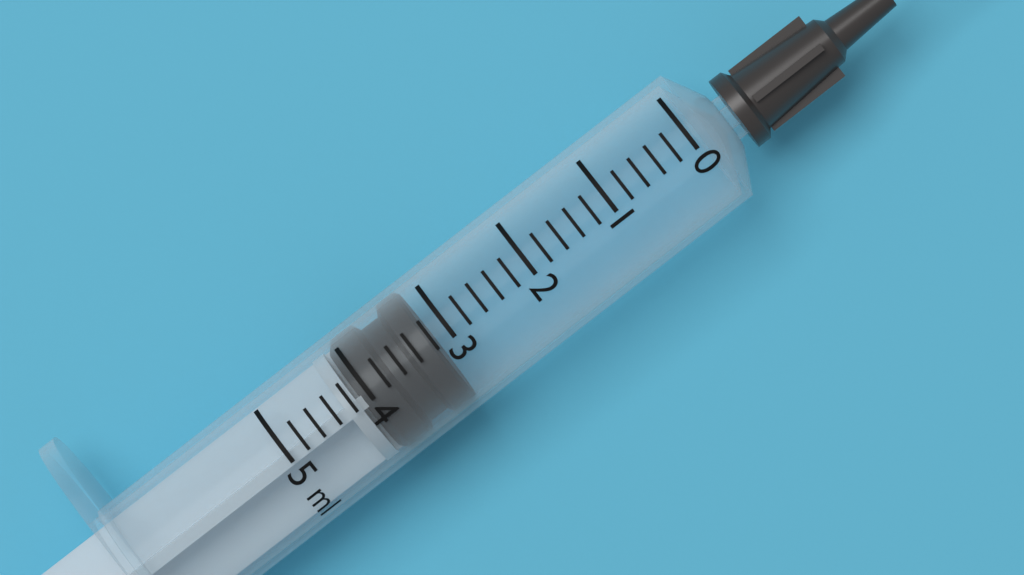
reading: 3.2 ml
